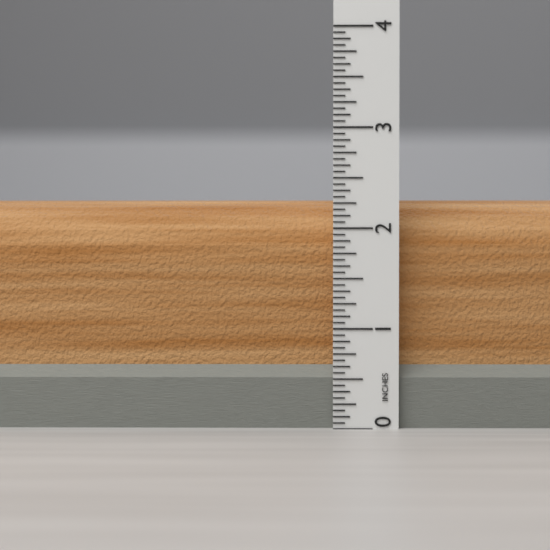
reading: 2.3125 in
